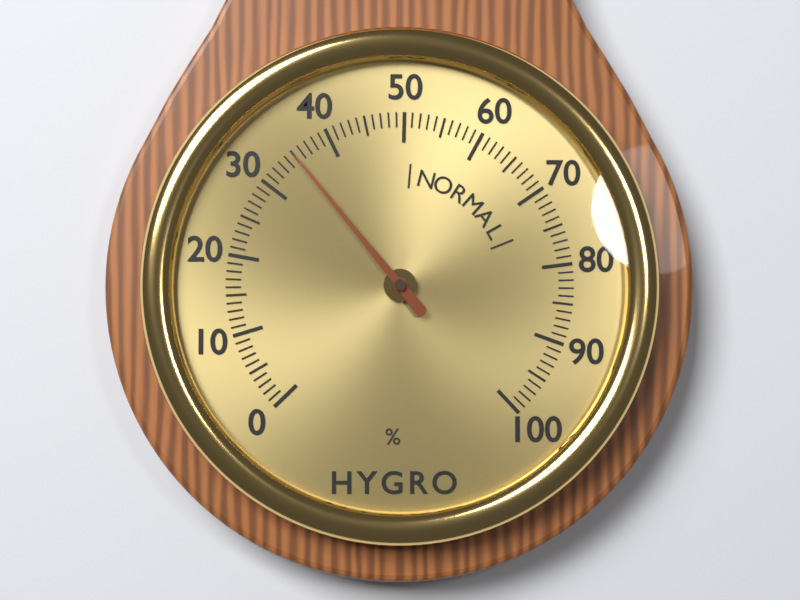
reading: 35 %
